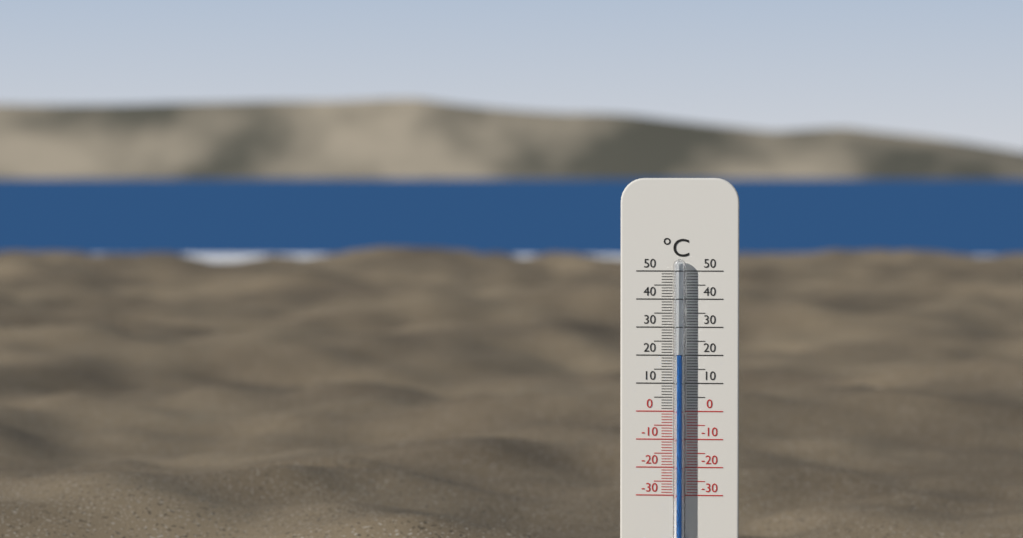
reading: 20 °C
